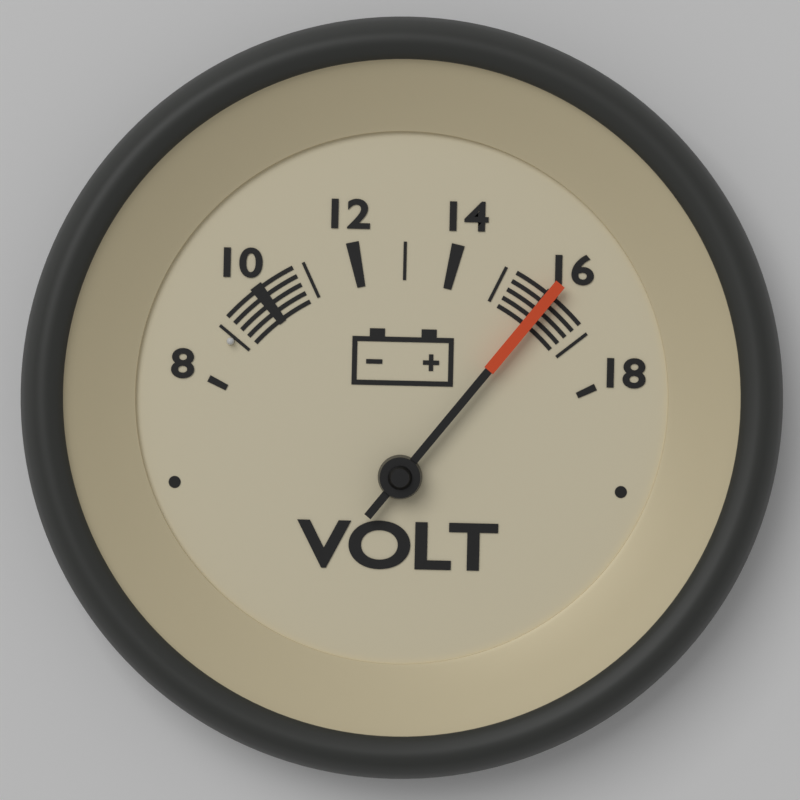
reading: 16 V
